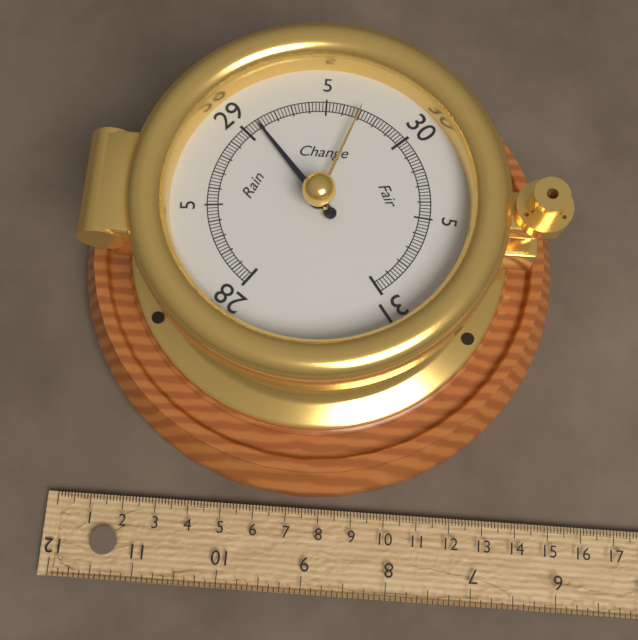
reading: 29.08 inHg
